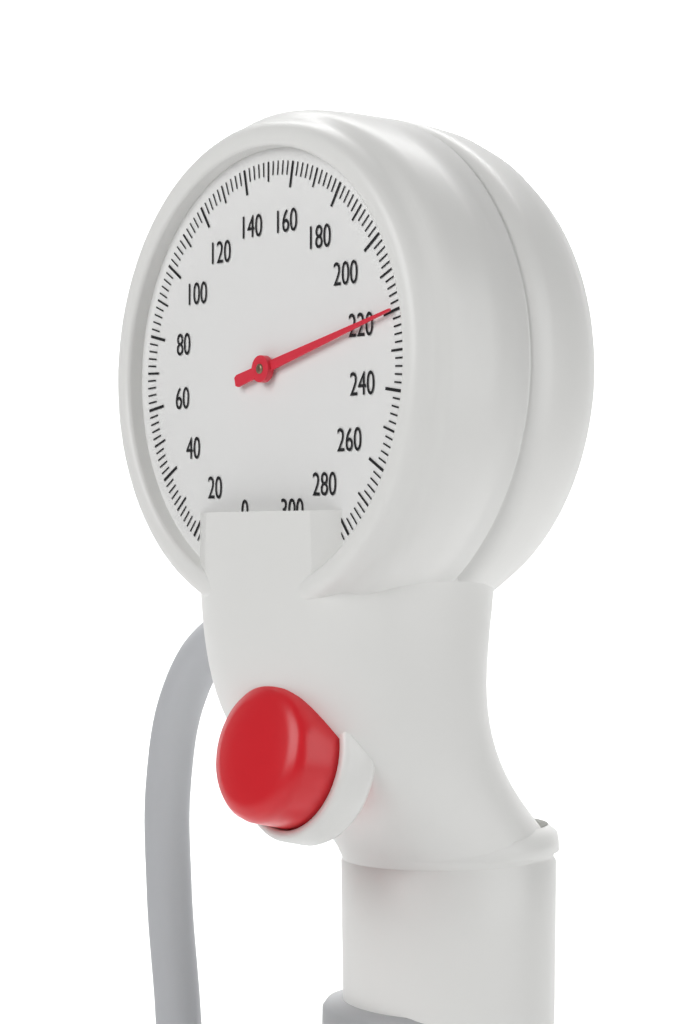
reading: 220 mmHg
